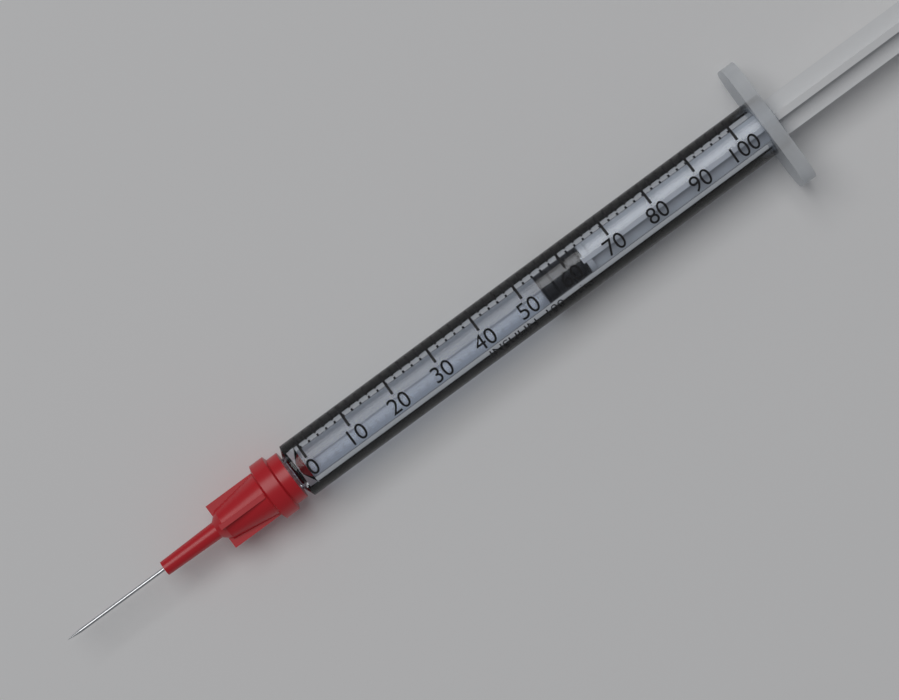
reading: 54 units
